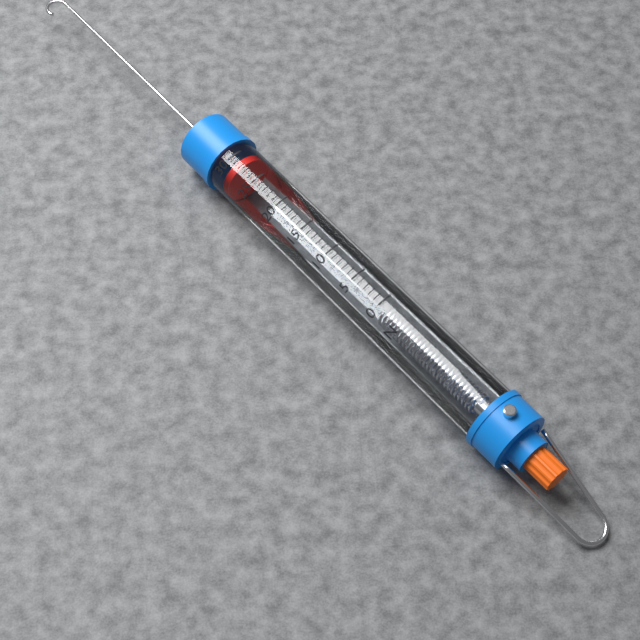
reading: 28 N
